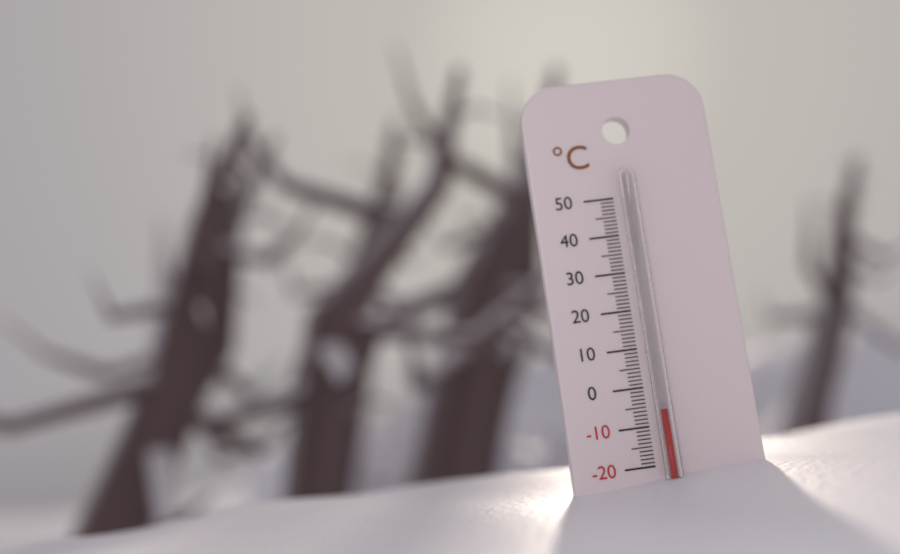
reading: -6 °C
